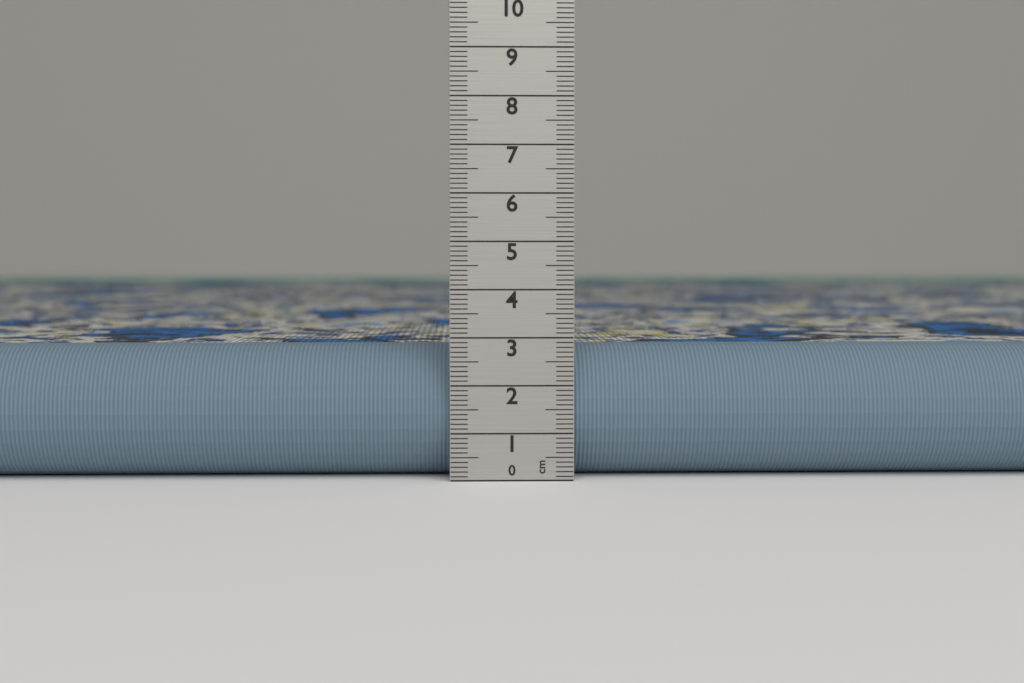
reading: 2.8 cm
